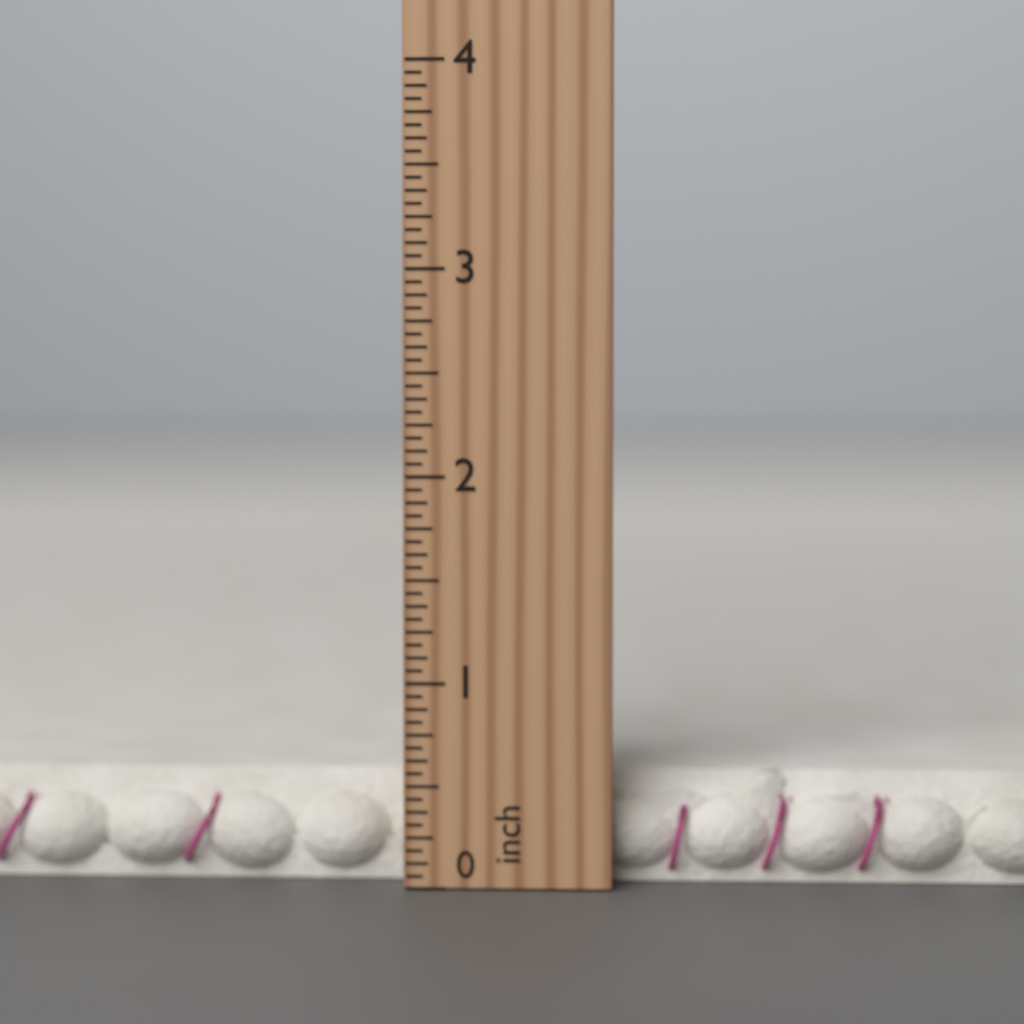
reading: 0.5625 inch
